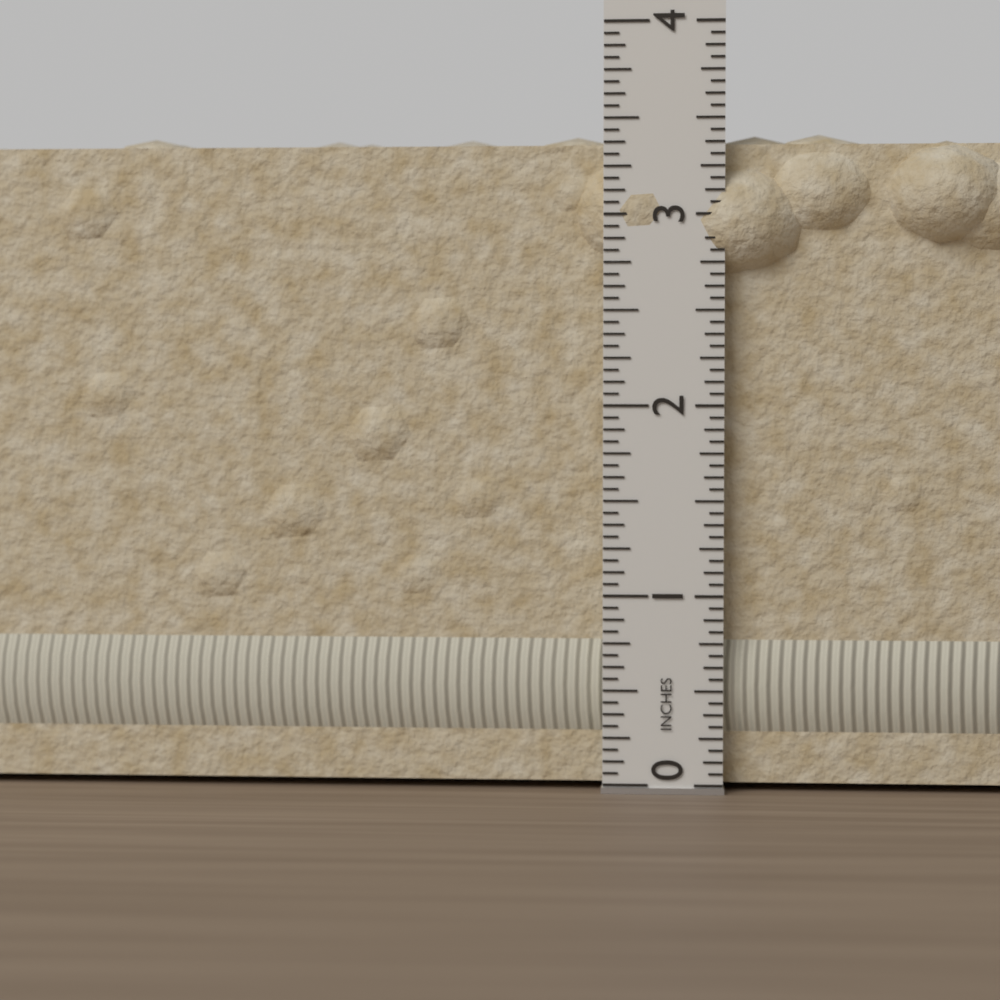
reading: 3.4375 in
